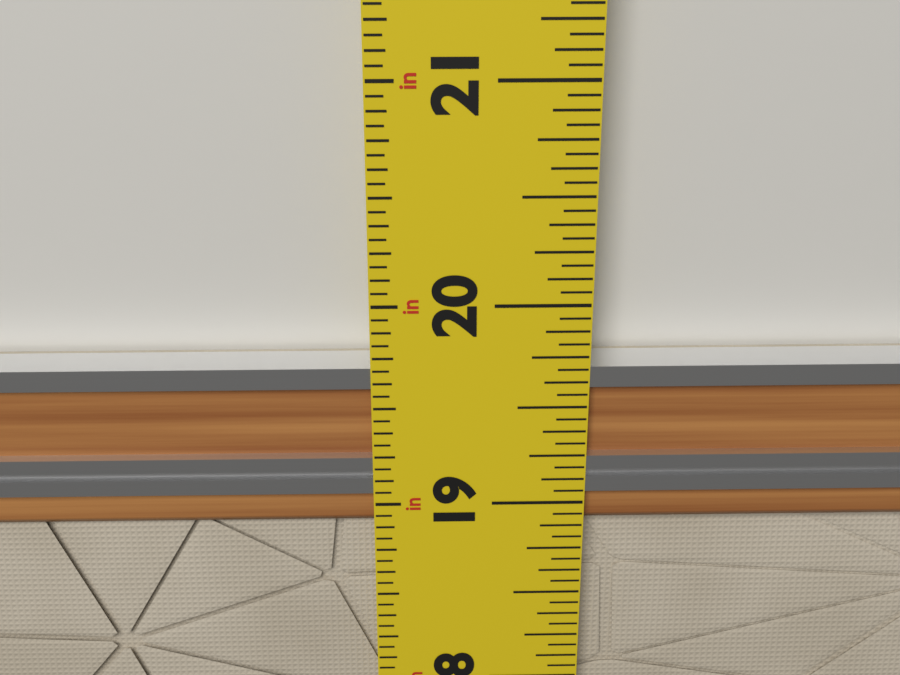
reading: 19.6875 in
